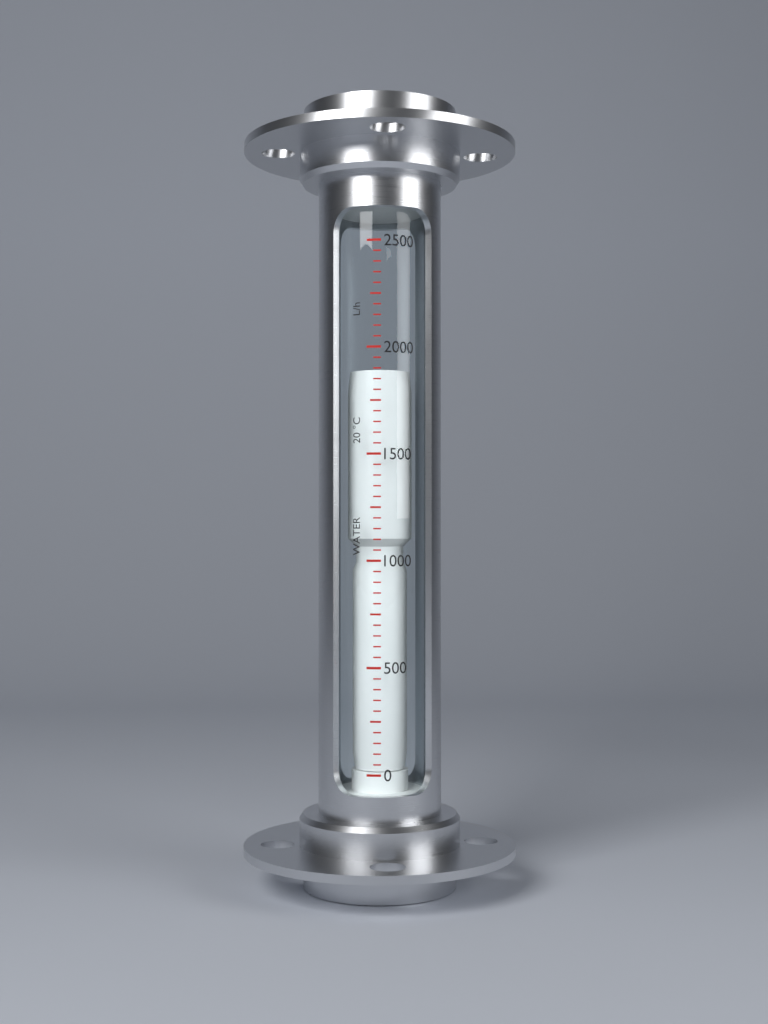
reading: 1900 L/h
